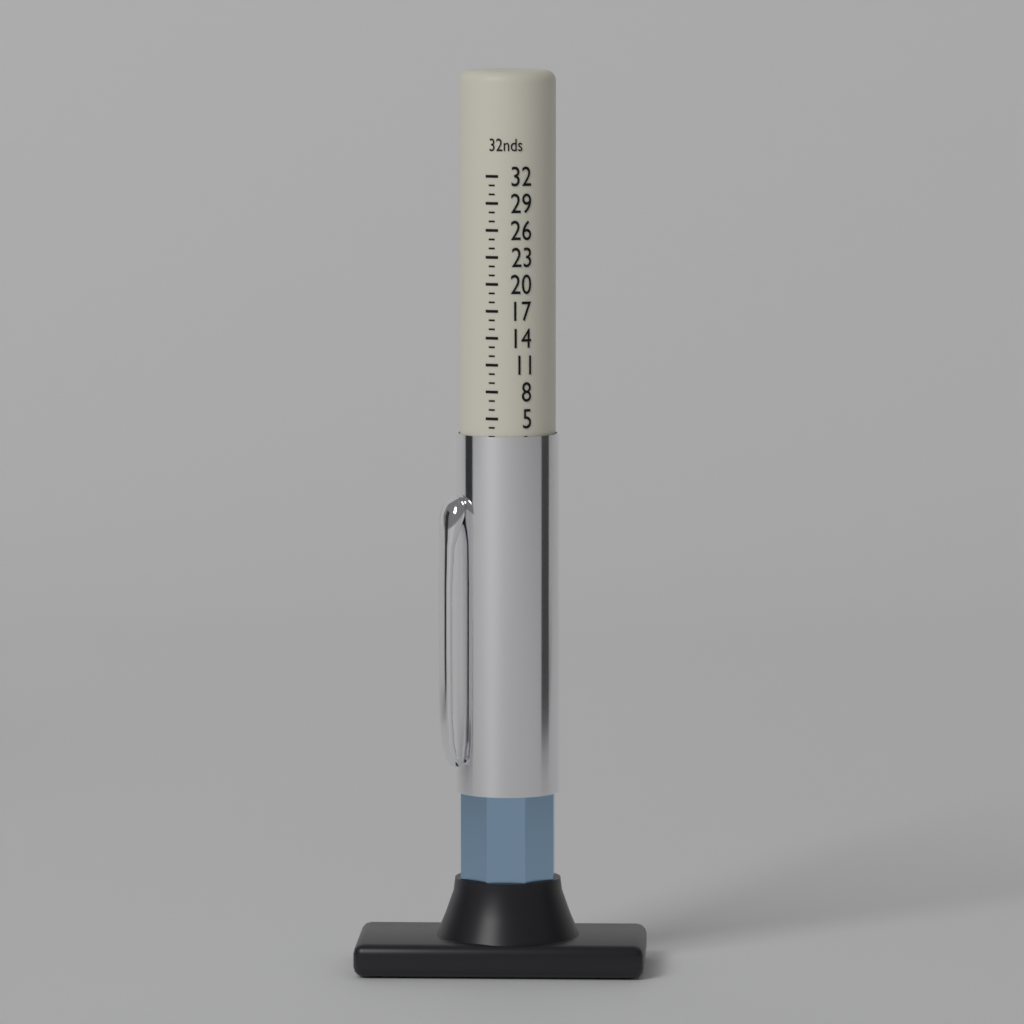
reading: 3 32nds
